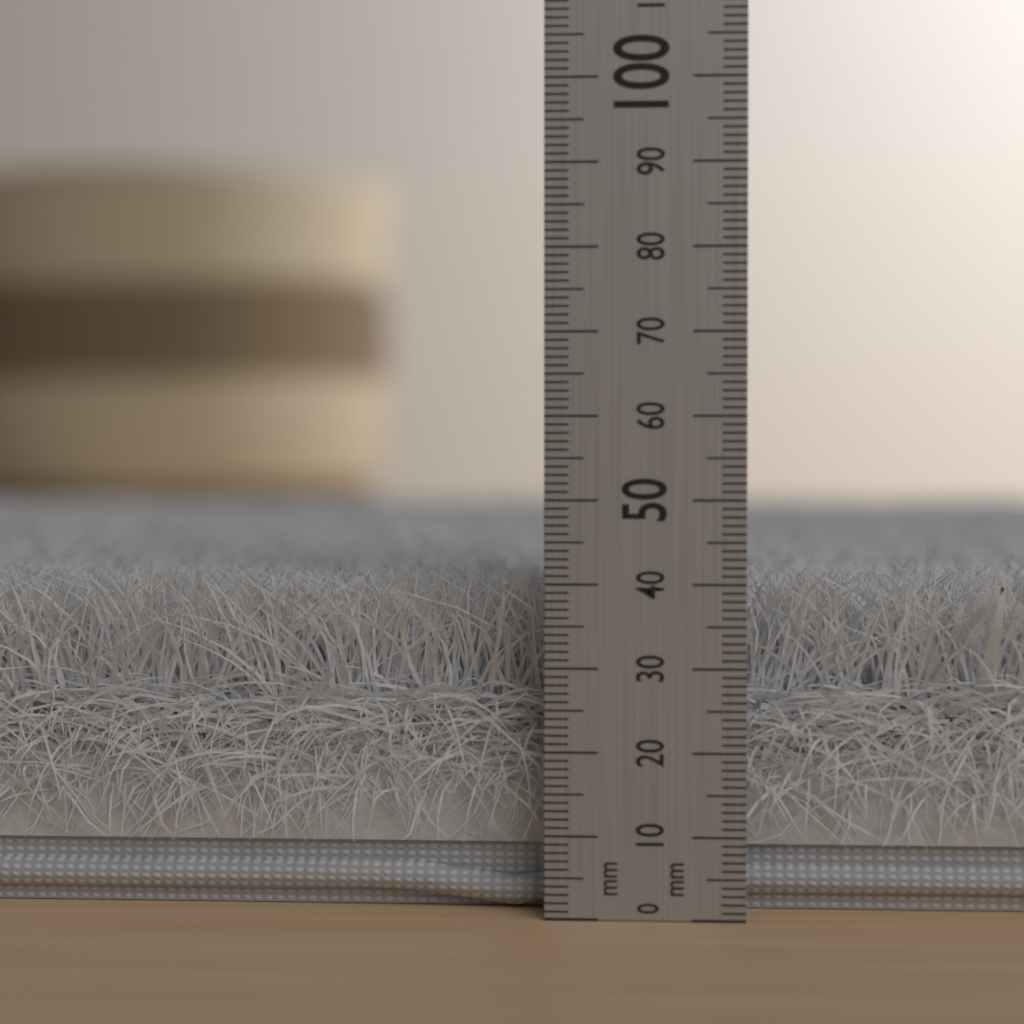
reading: 41 mm
